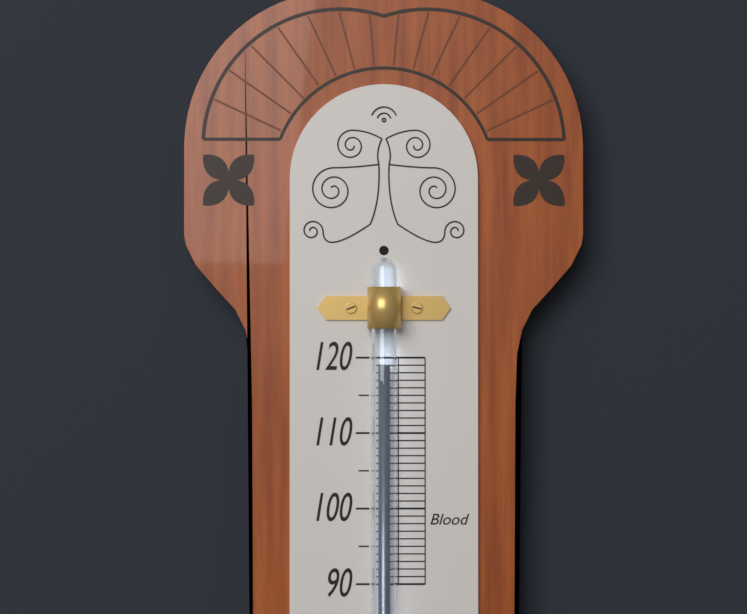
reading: 119 (no unit)
